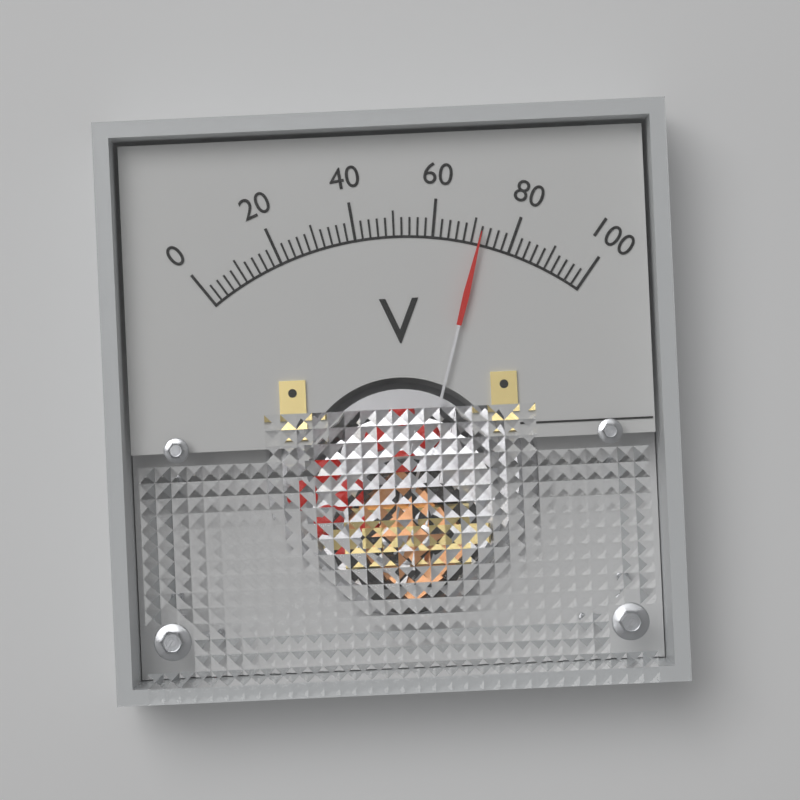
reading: 72 V
